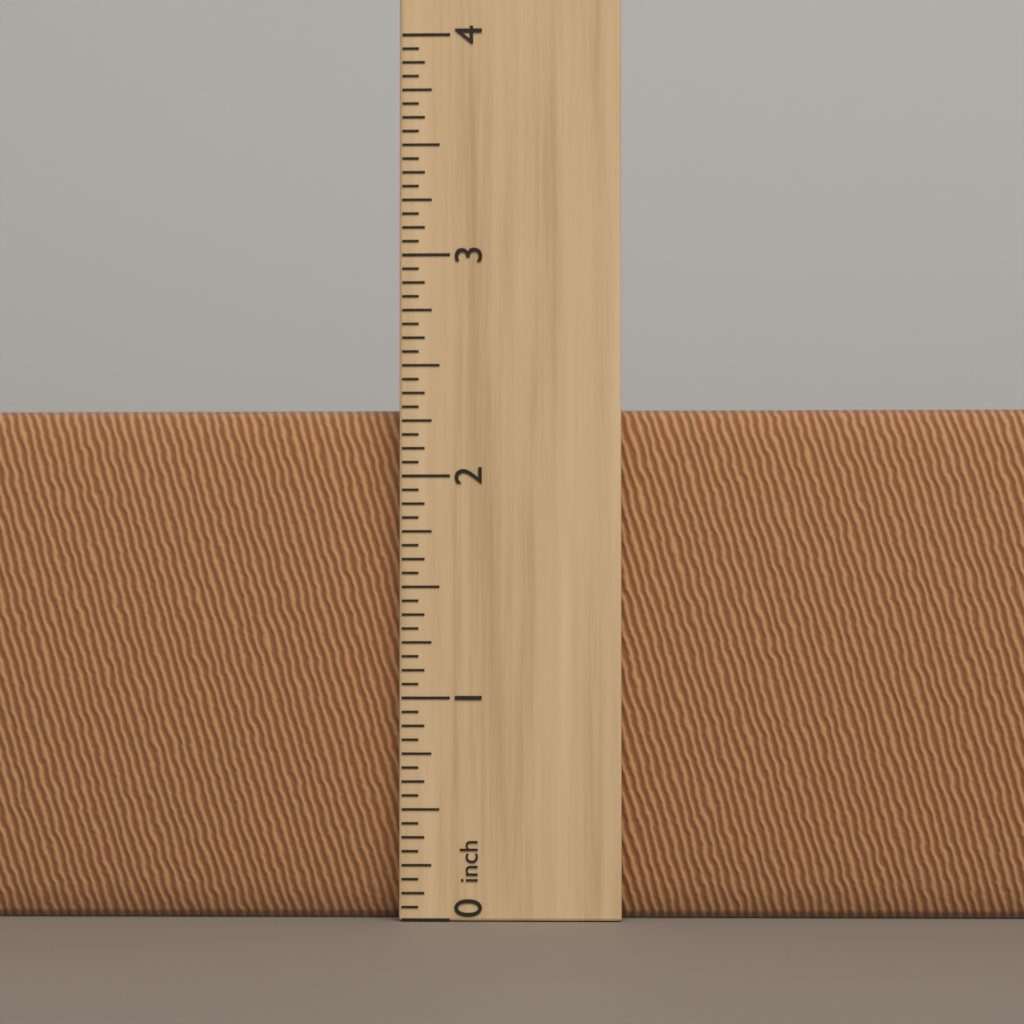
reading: 2.3125 inch
